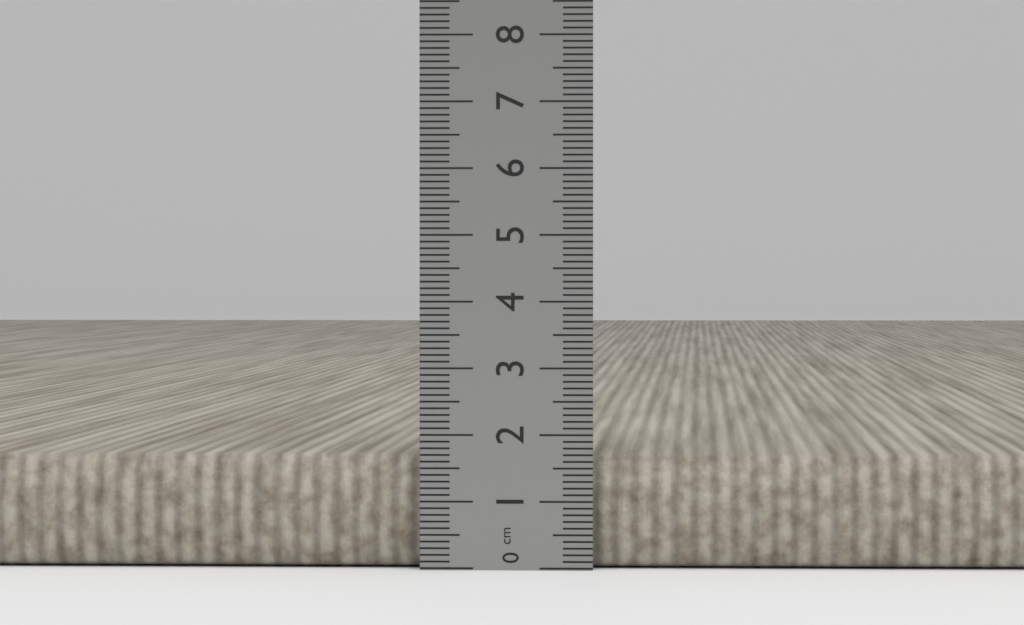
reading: 1.7 cm
